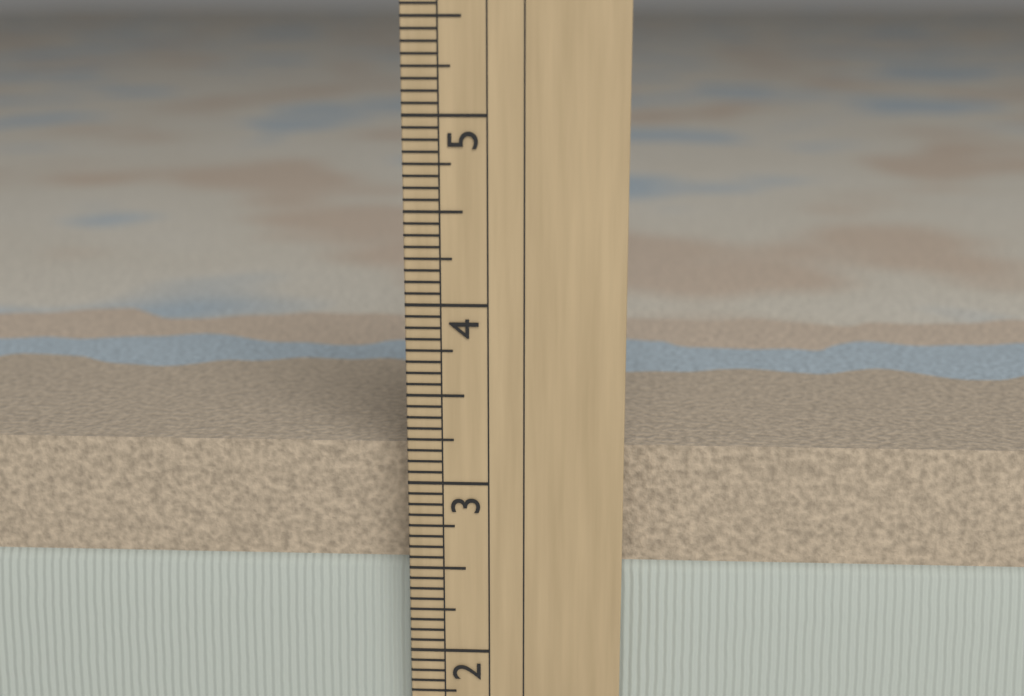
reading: 3.1875 in
